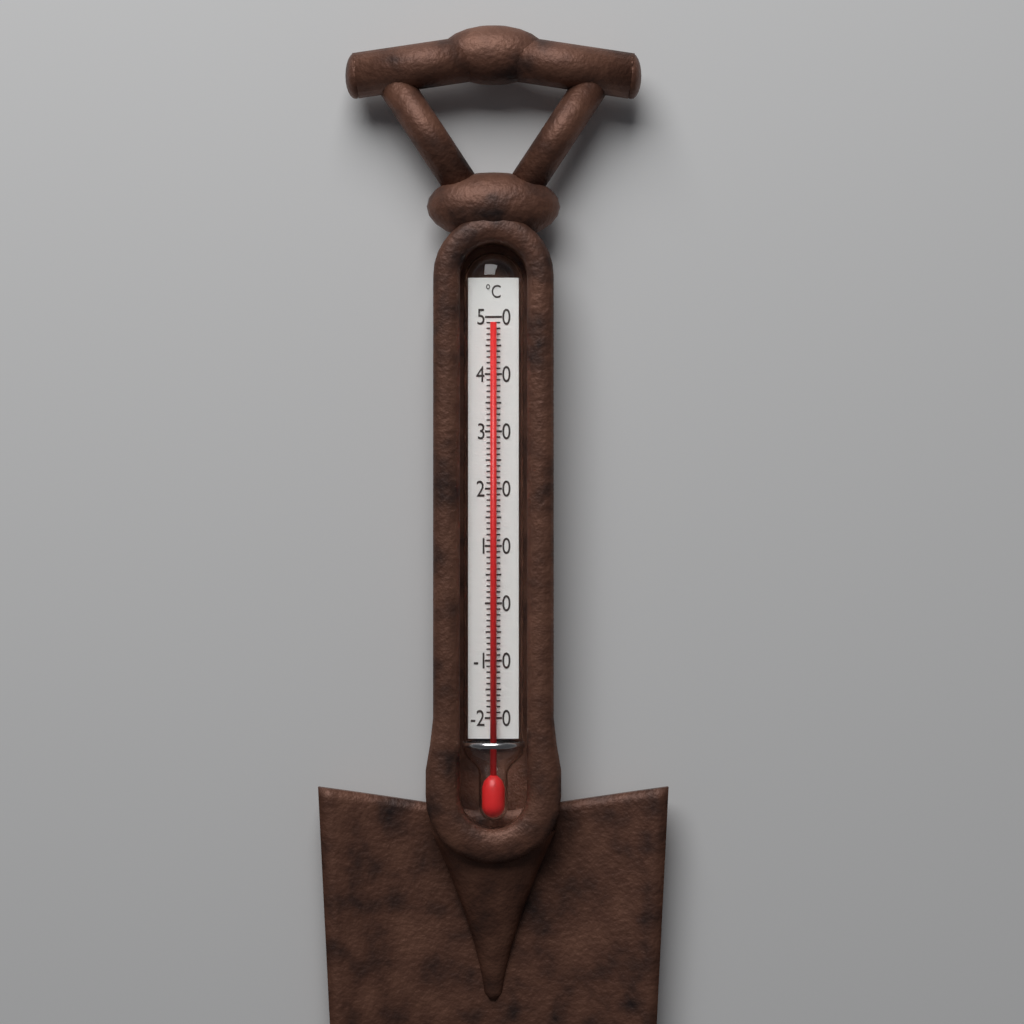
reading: 49 °C
